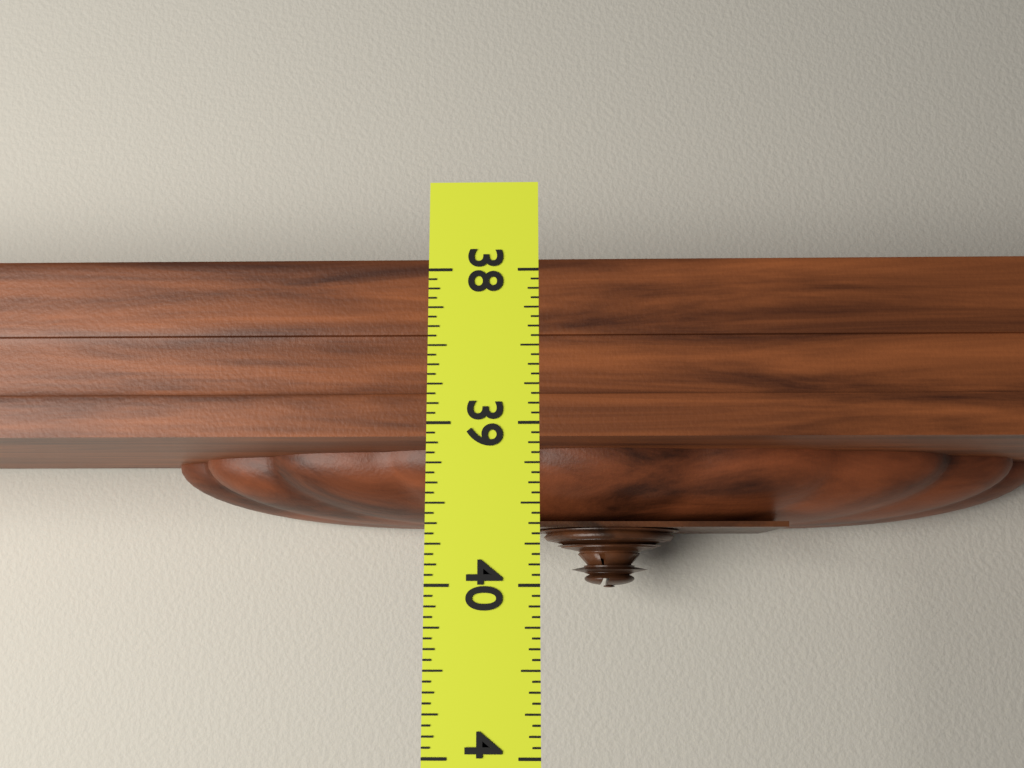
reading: 40.0625 (no unit)
